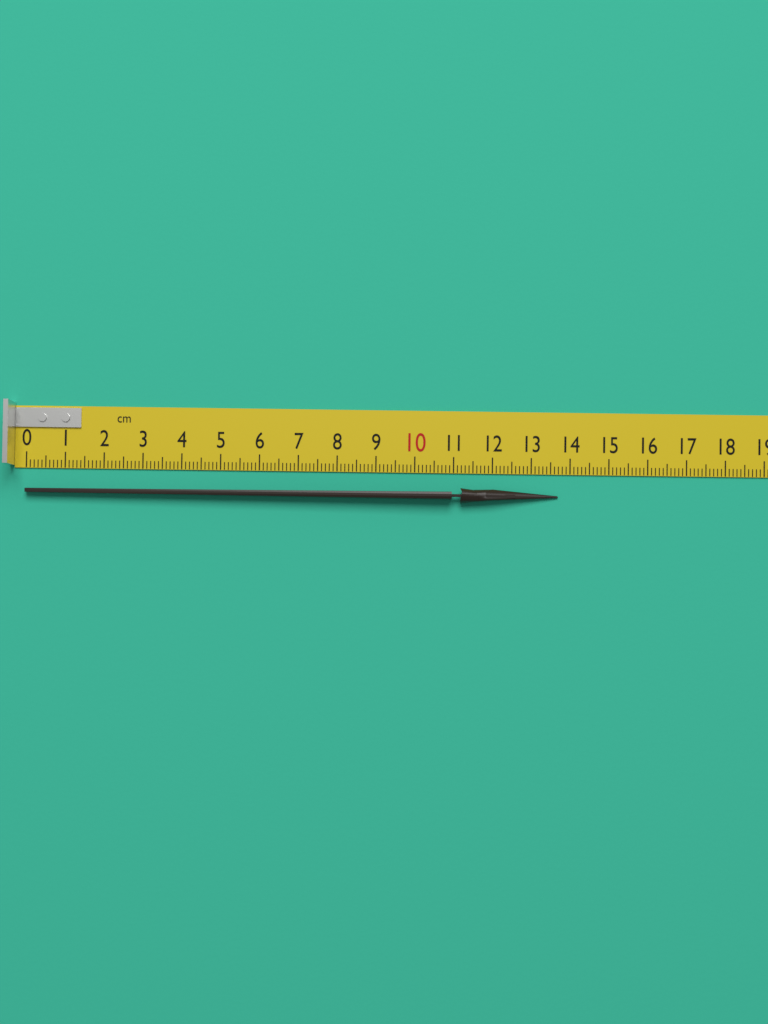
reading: 13.7 cm
